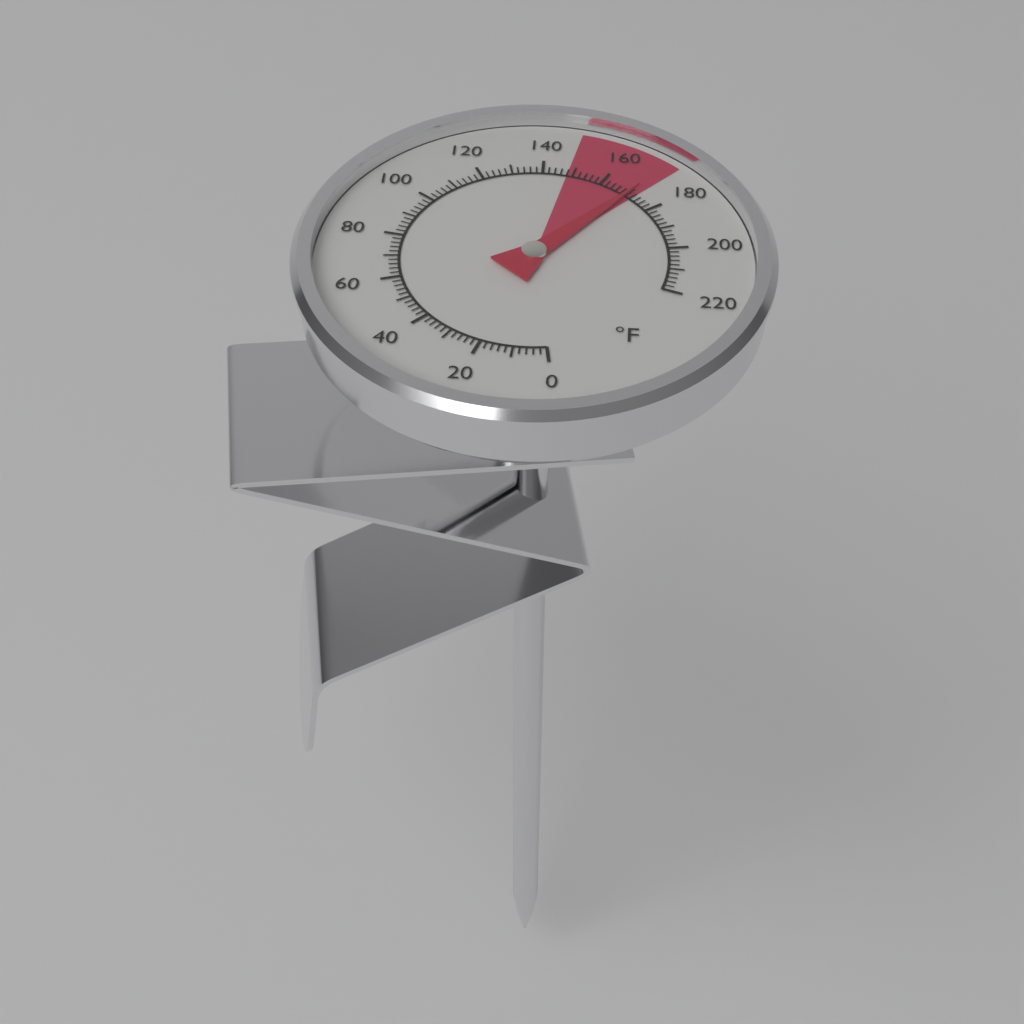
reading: 170 °F
